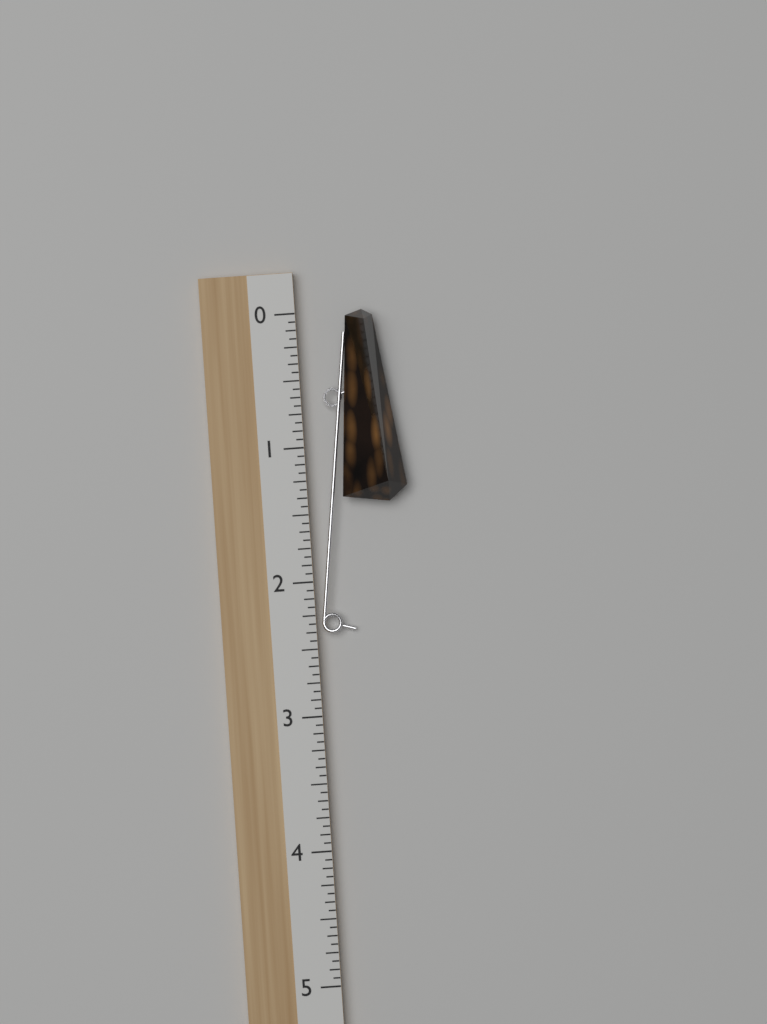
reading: 1.4375 (no unit)
